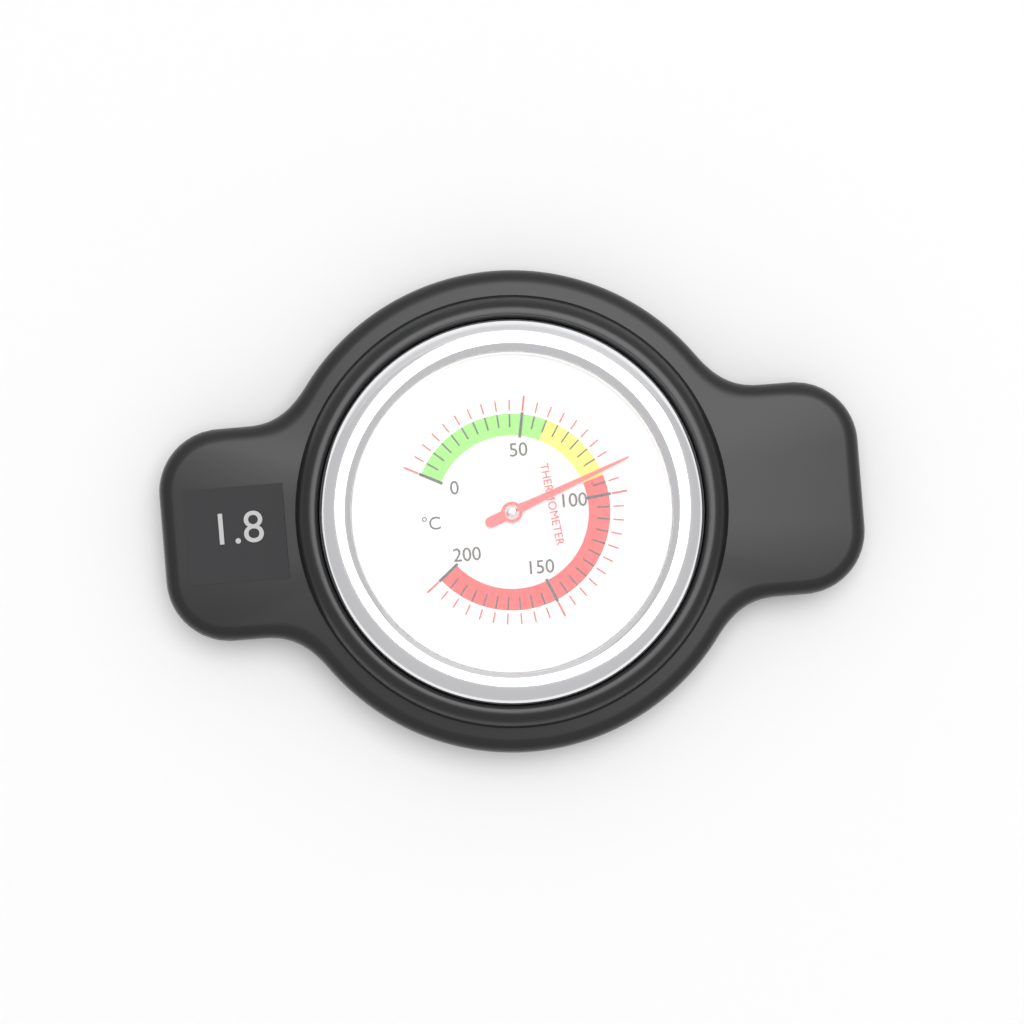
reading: 90 °C
